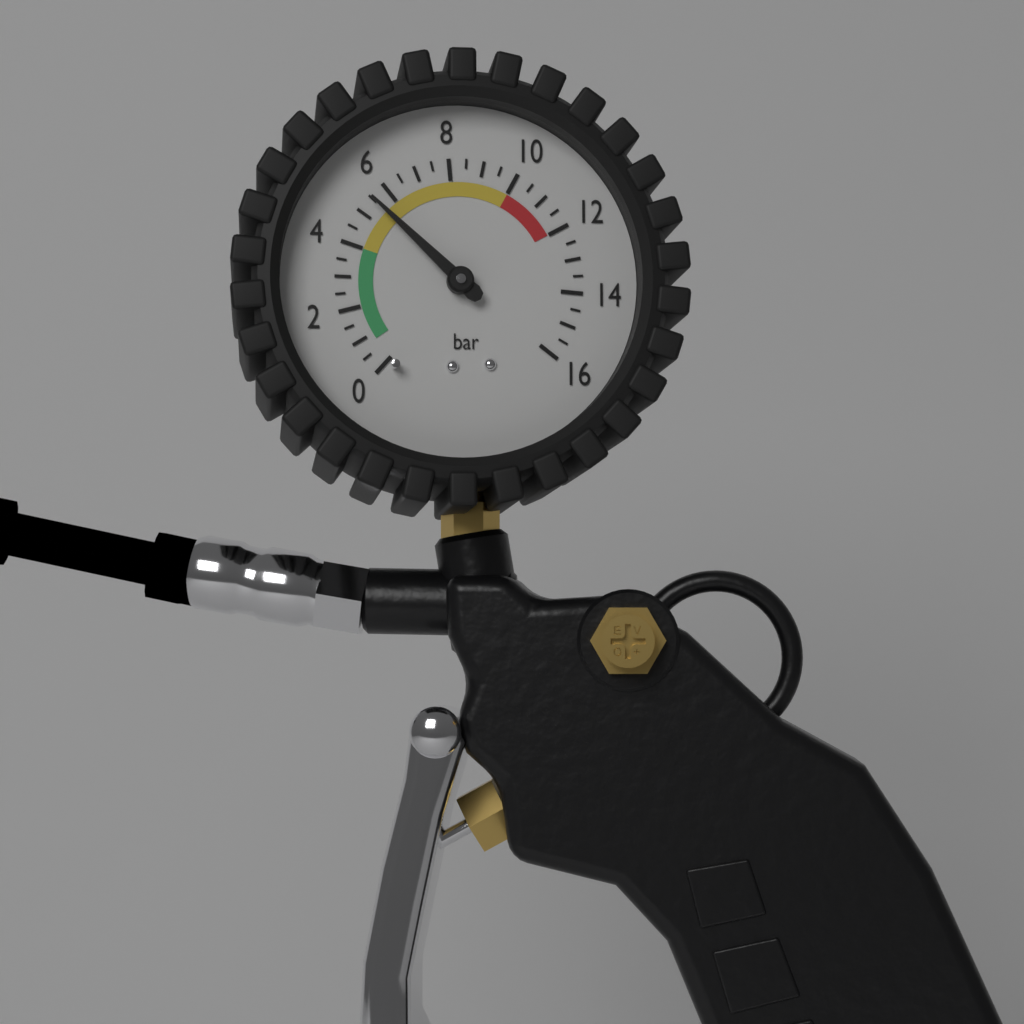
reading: 5.5 bar
